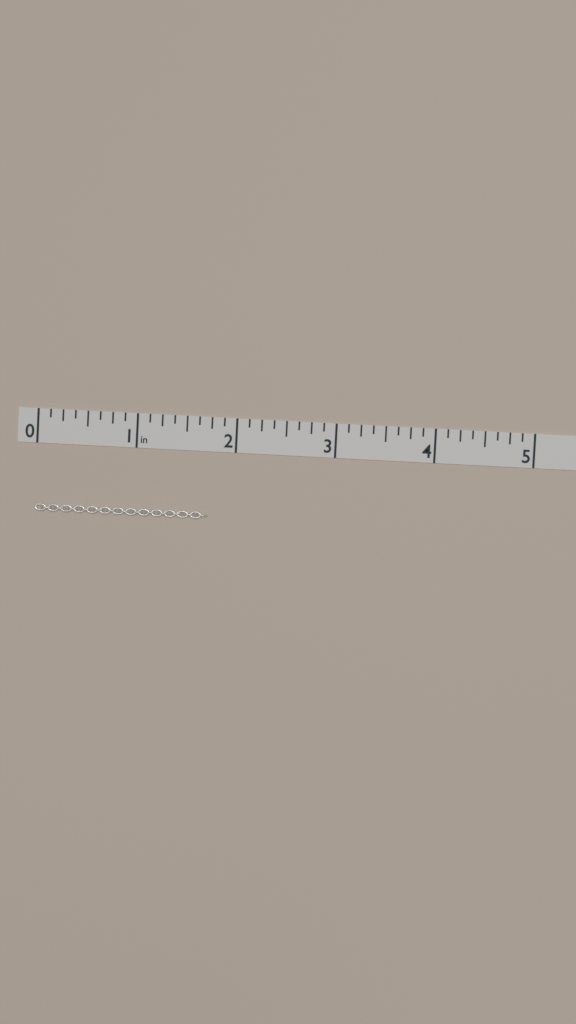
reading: 1.750 in
